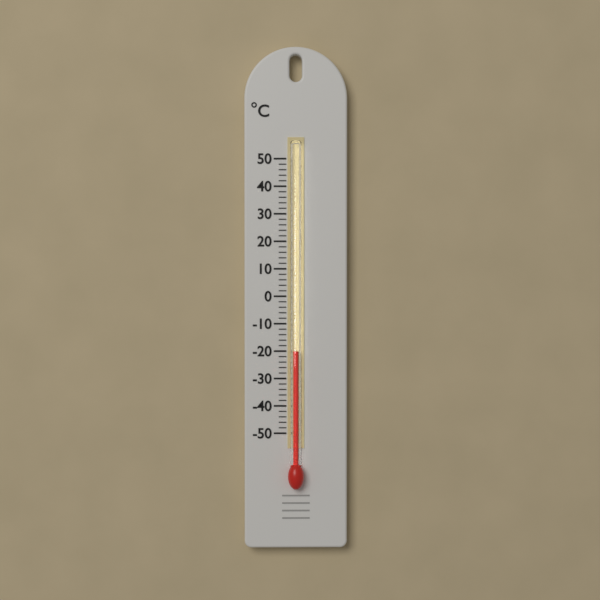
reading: -20 °C
